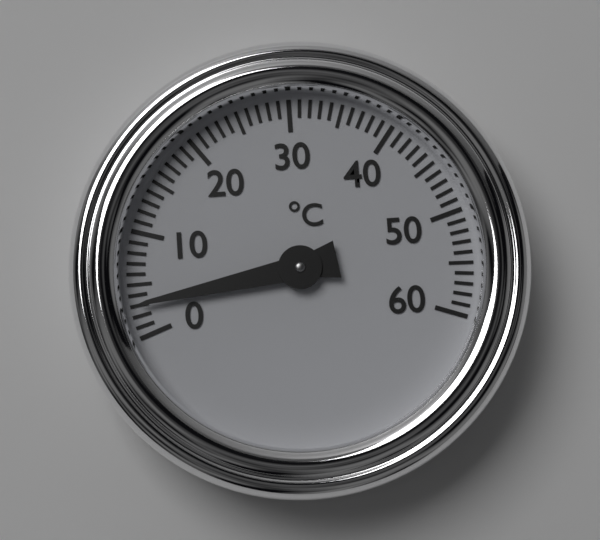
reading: 3 °C
